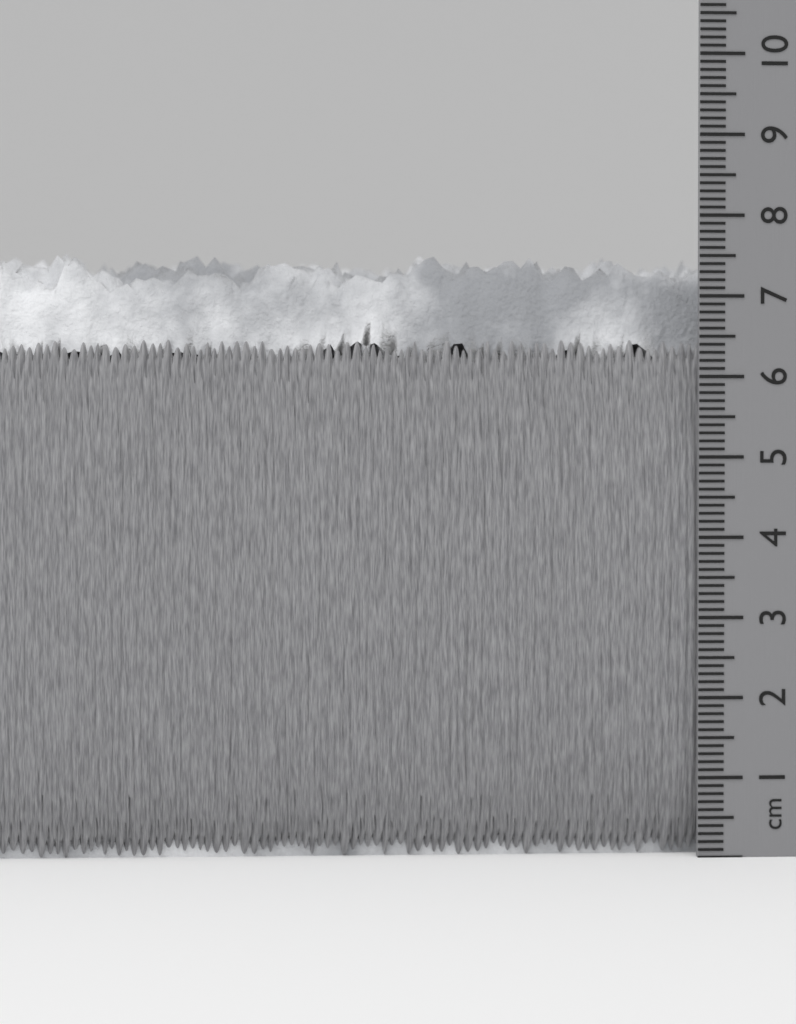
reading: 7.6 cm
